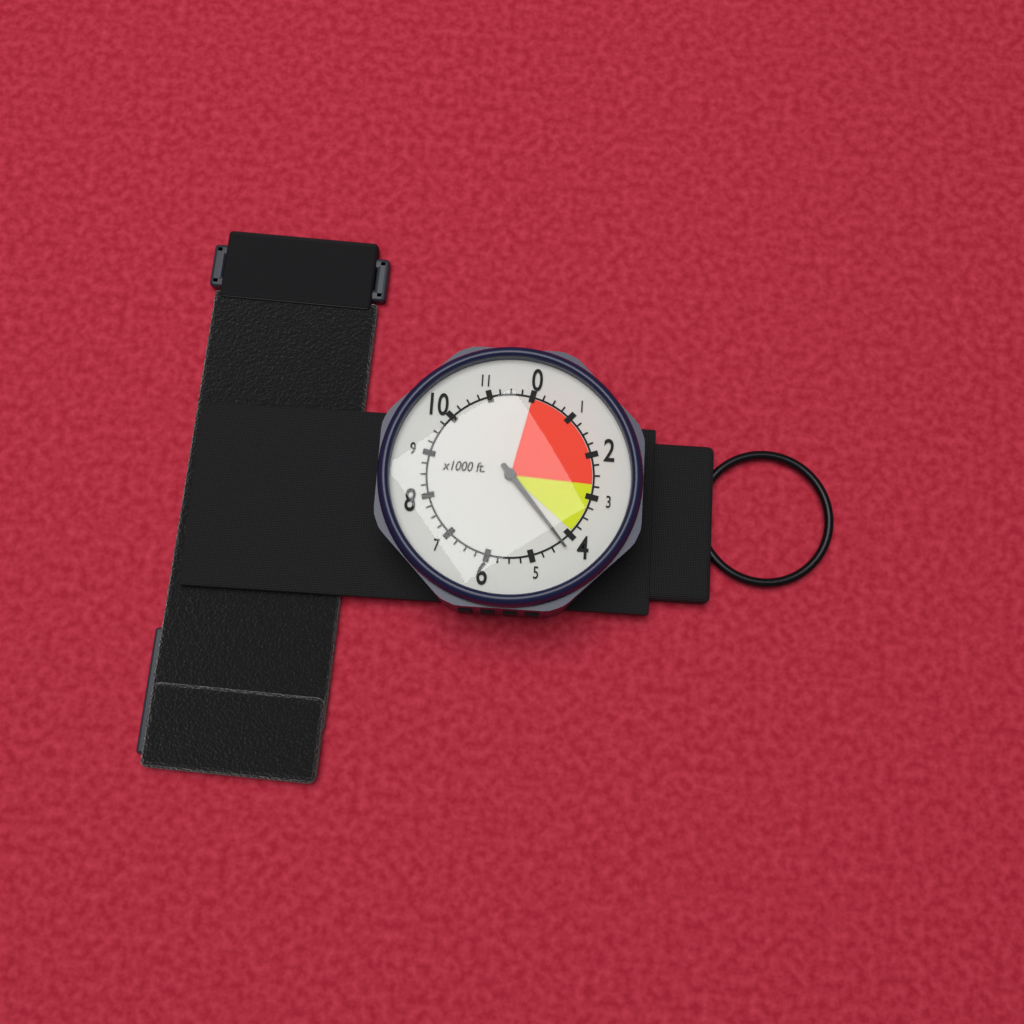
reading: 4250 ft
